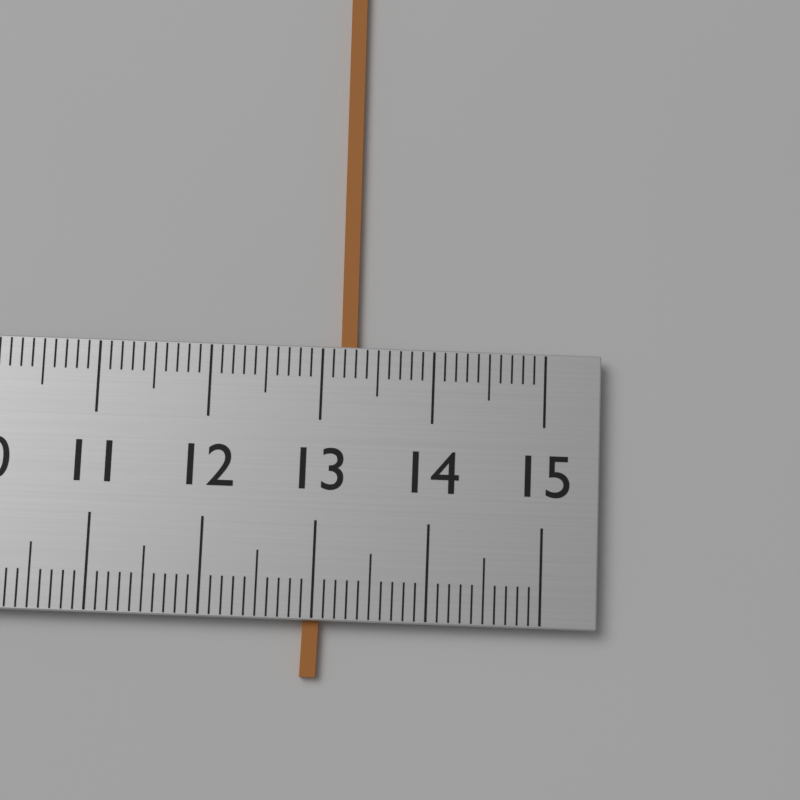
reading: 13.3 (no unit)
